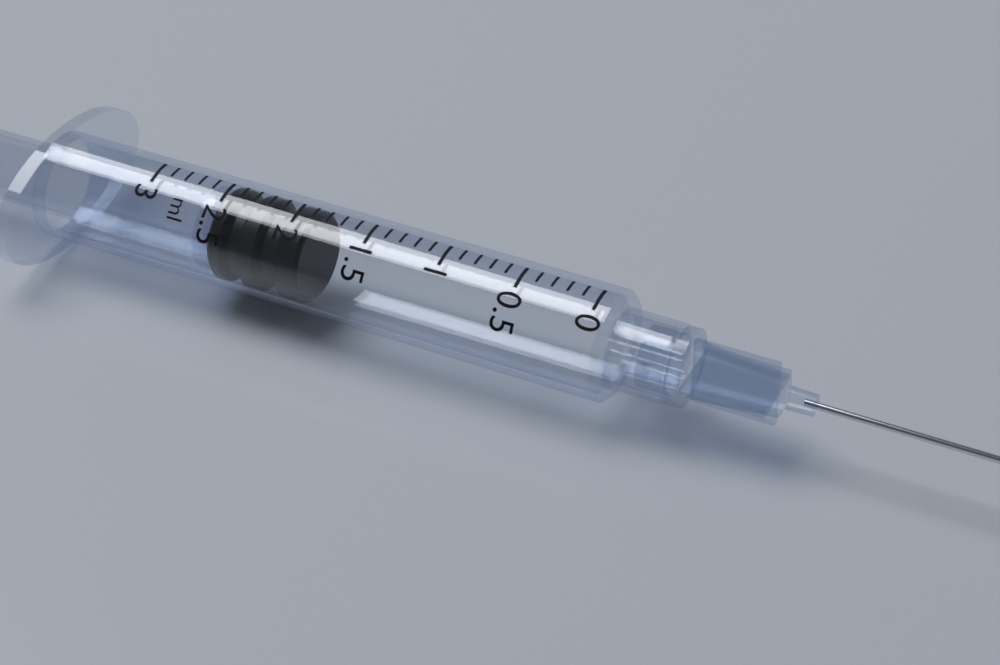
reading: 1.9 ml
